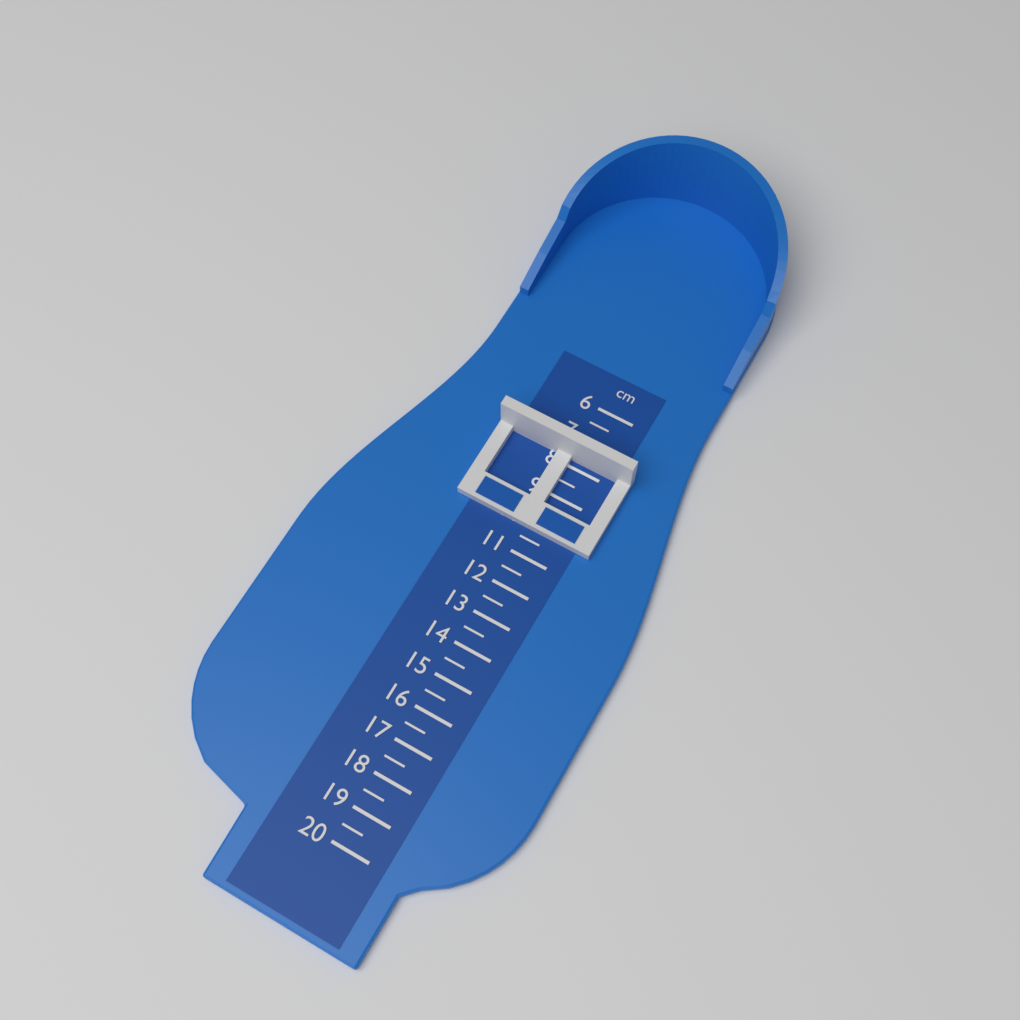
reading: 7.5 cm
